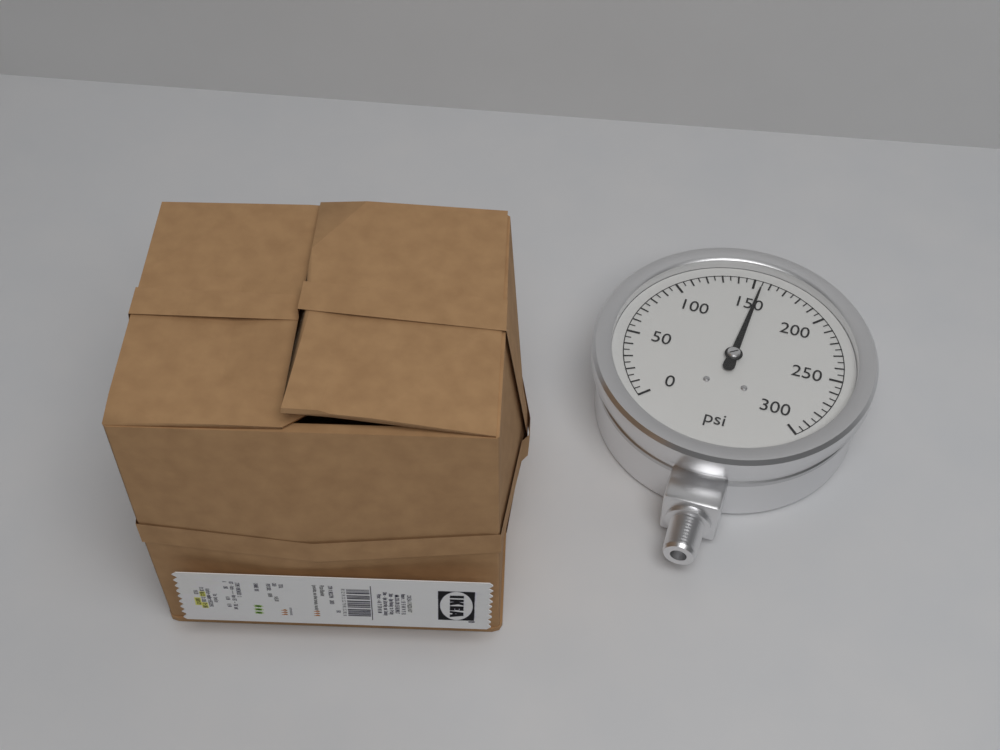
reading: 155 psi
